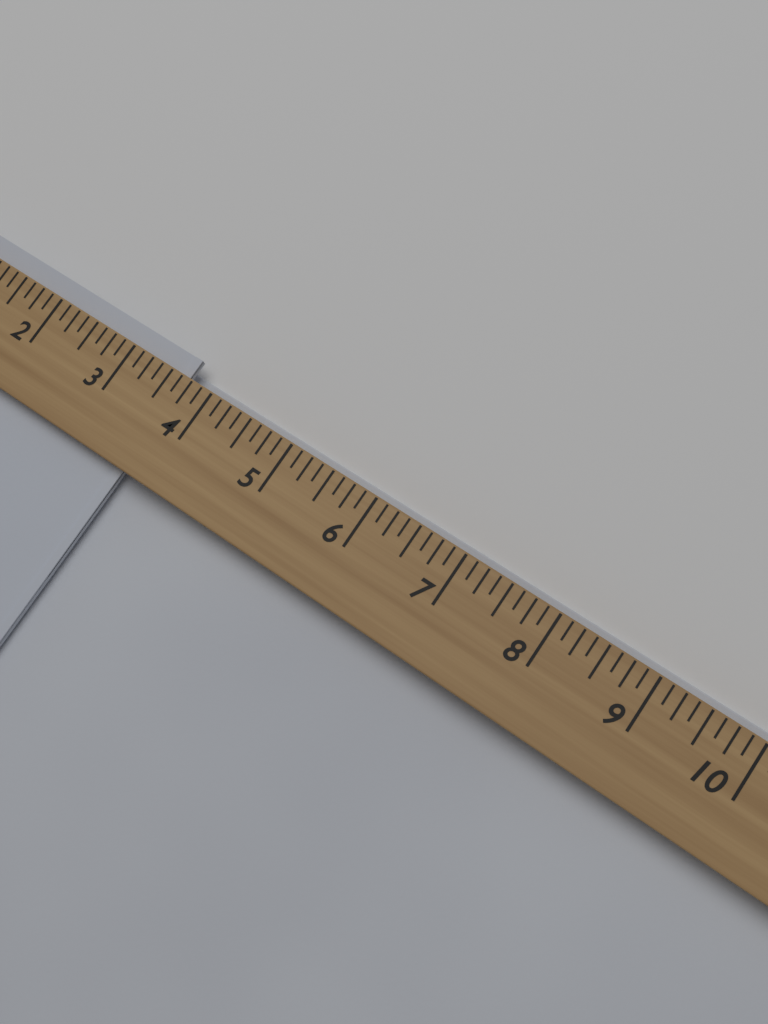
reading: 3.625 (no unit)
